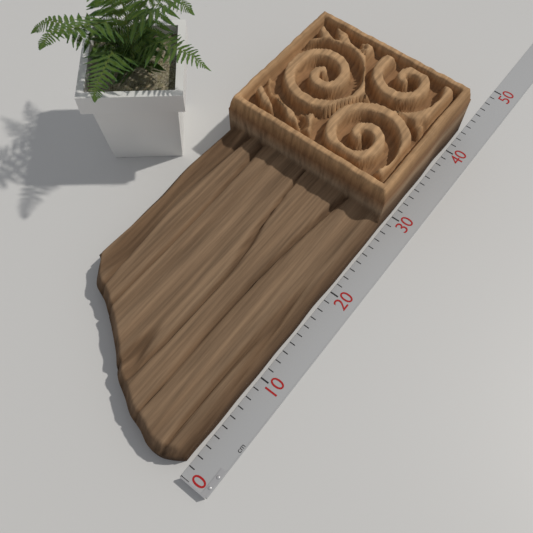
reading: 43 cm
